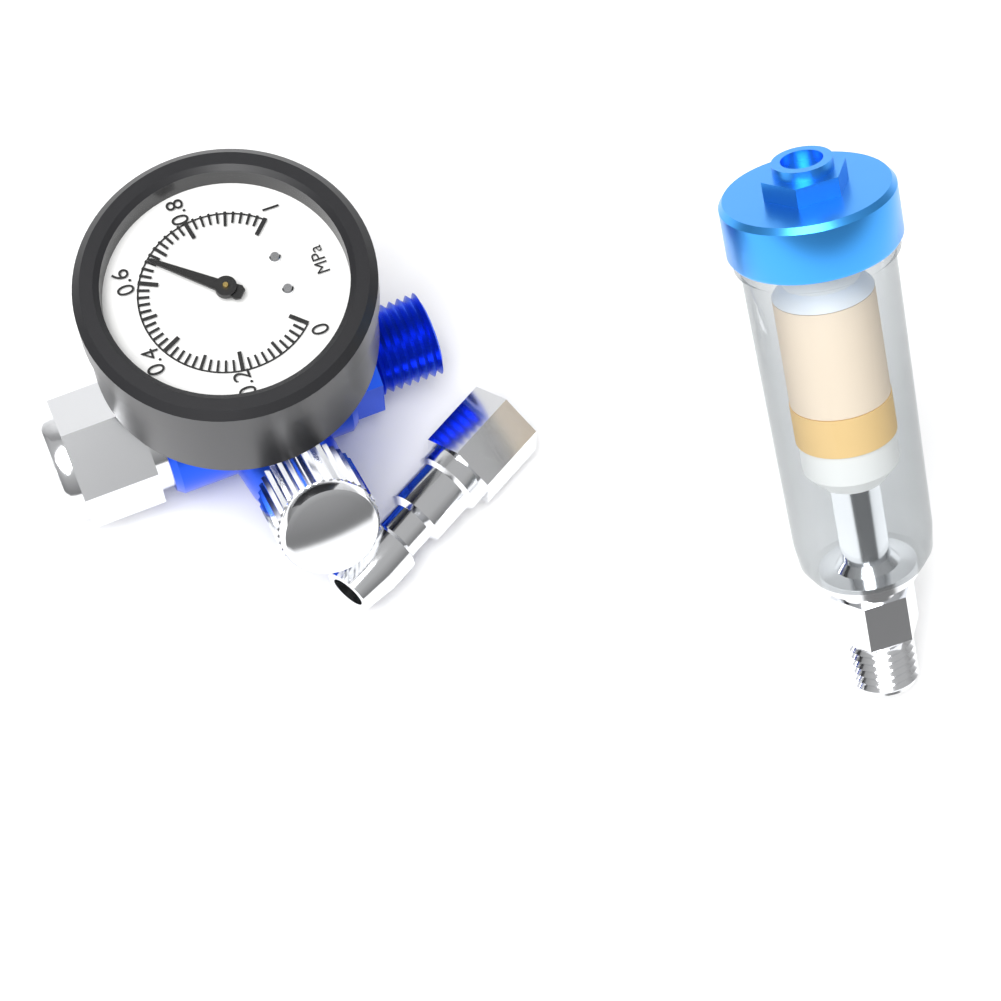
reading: 0.66 MPa
